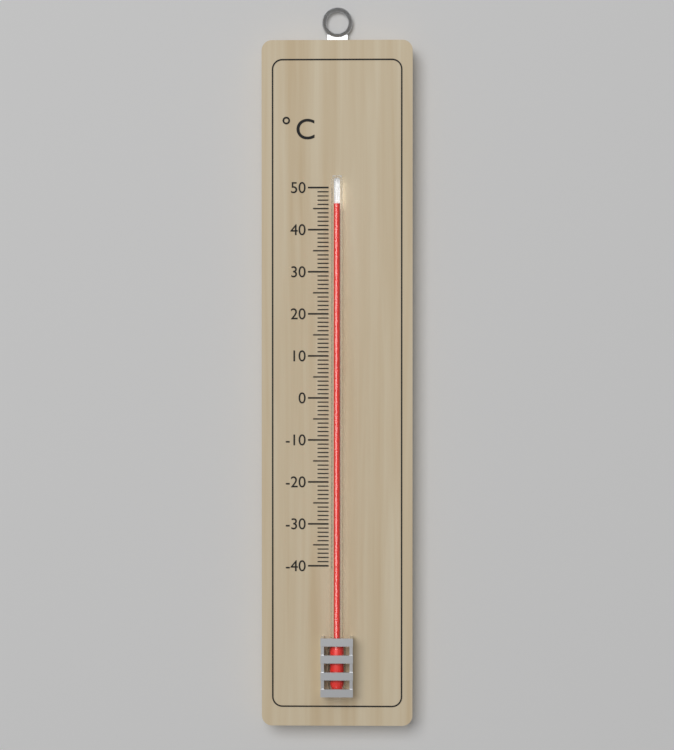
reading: 46 °C
